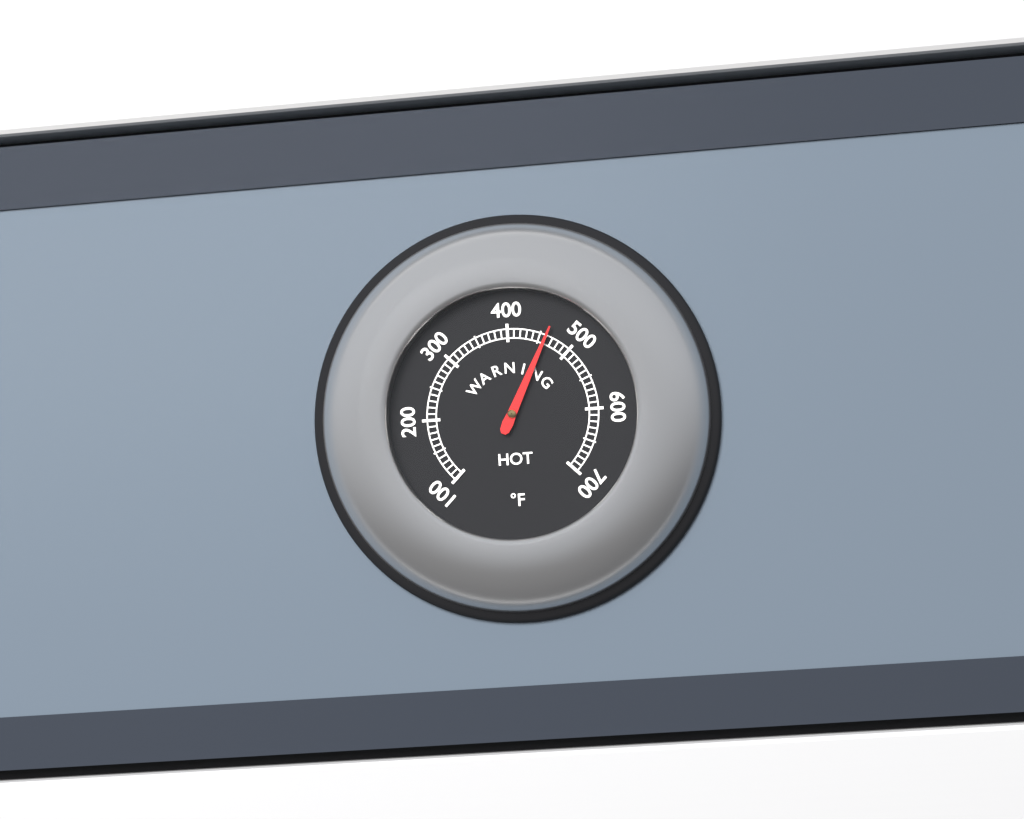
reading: 460 °F
